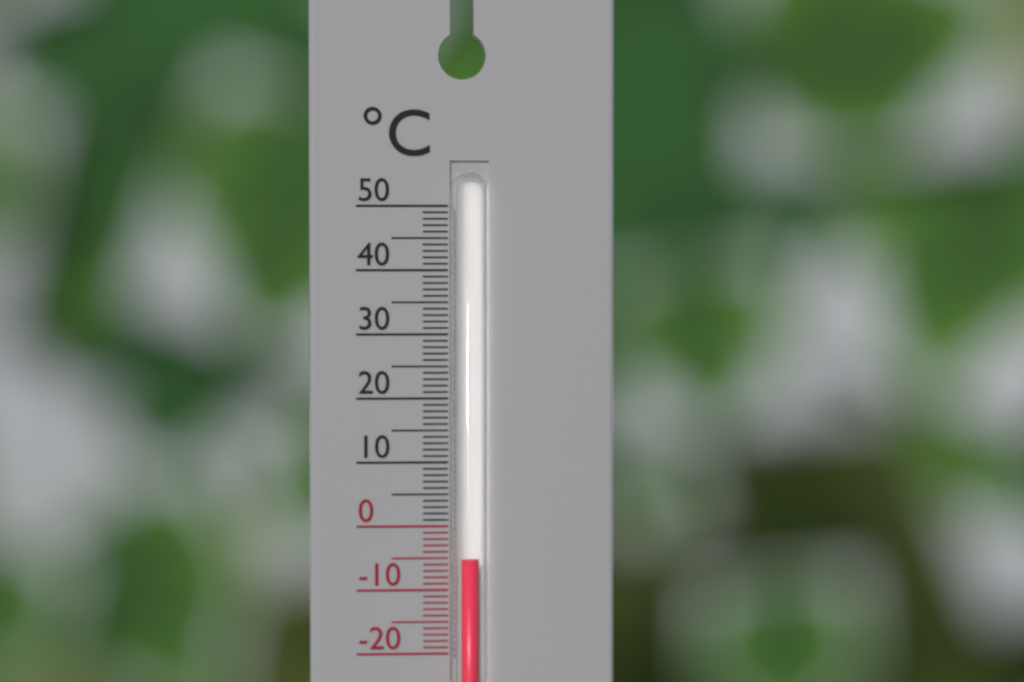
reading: -5 °C
